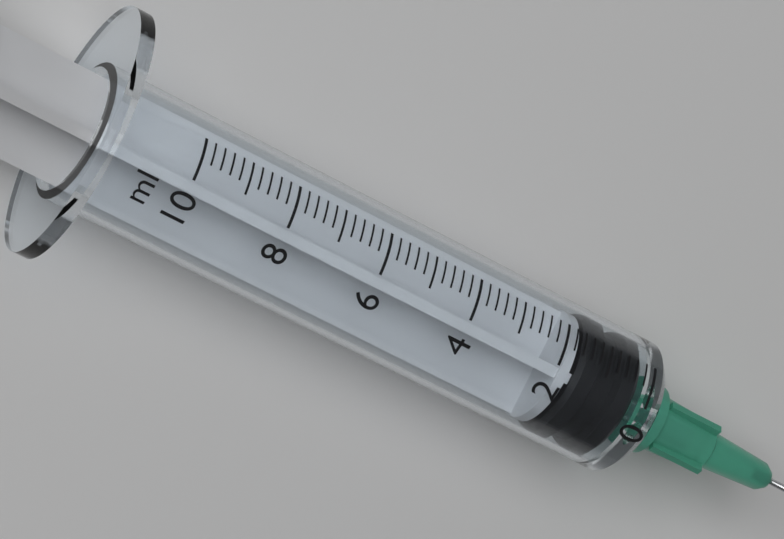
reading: 0.2 ml
